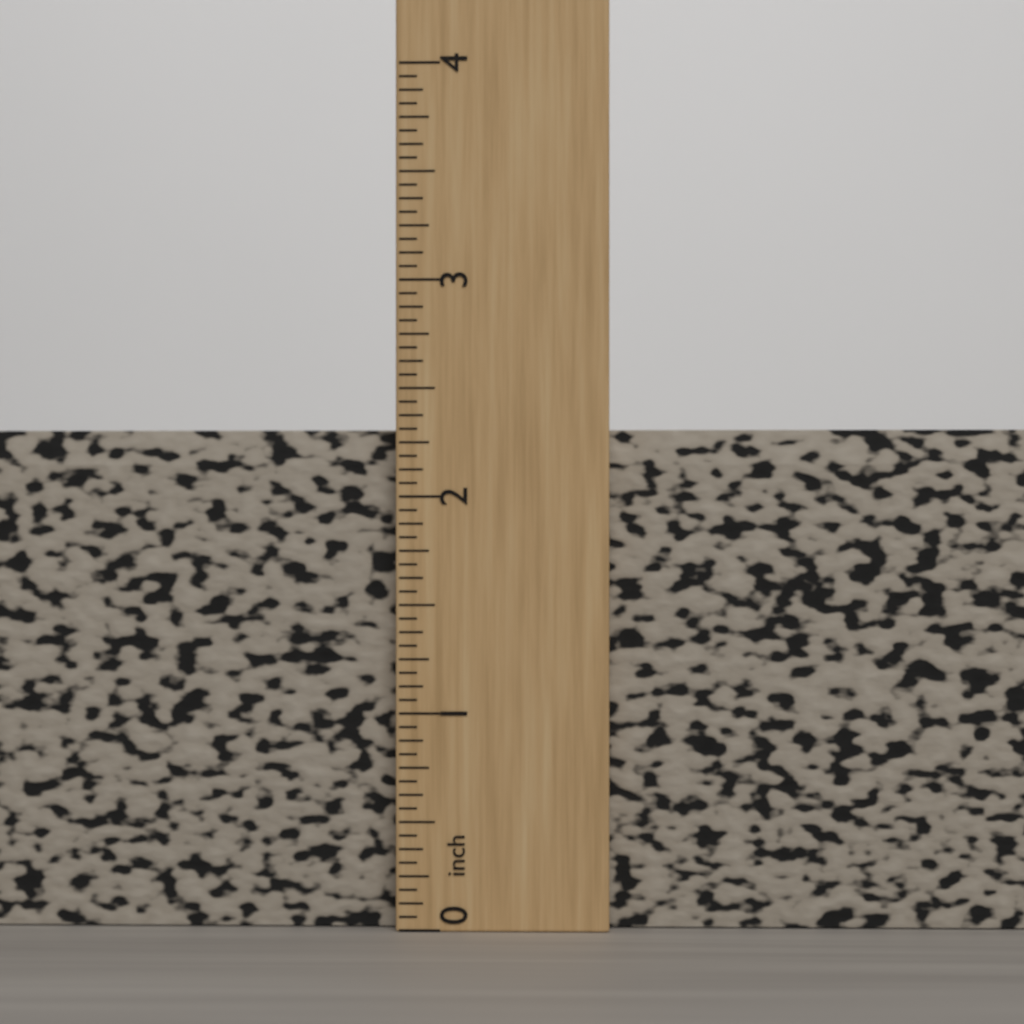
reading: 2.3125 inch
